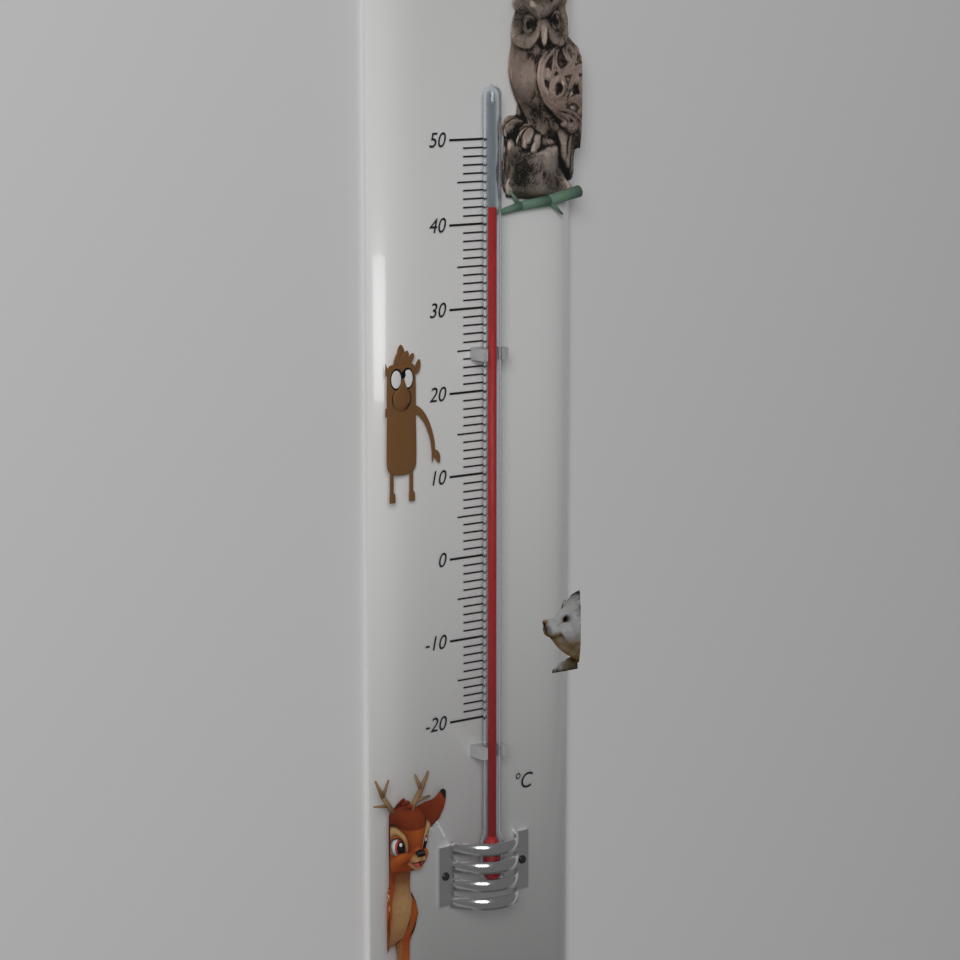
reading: 42 °C
